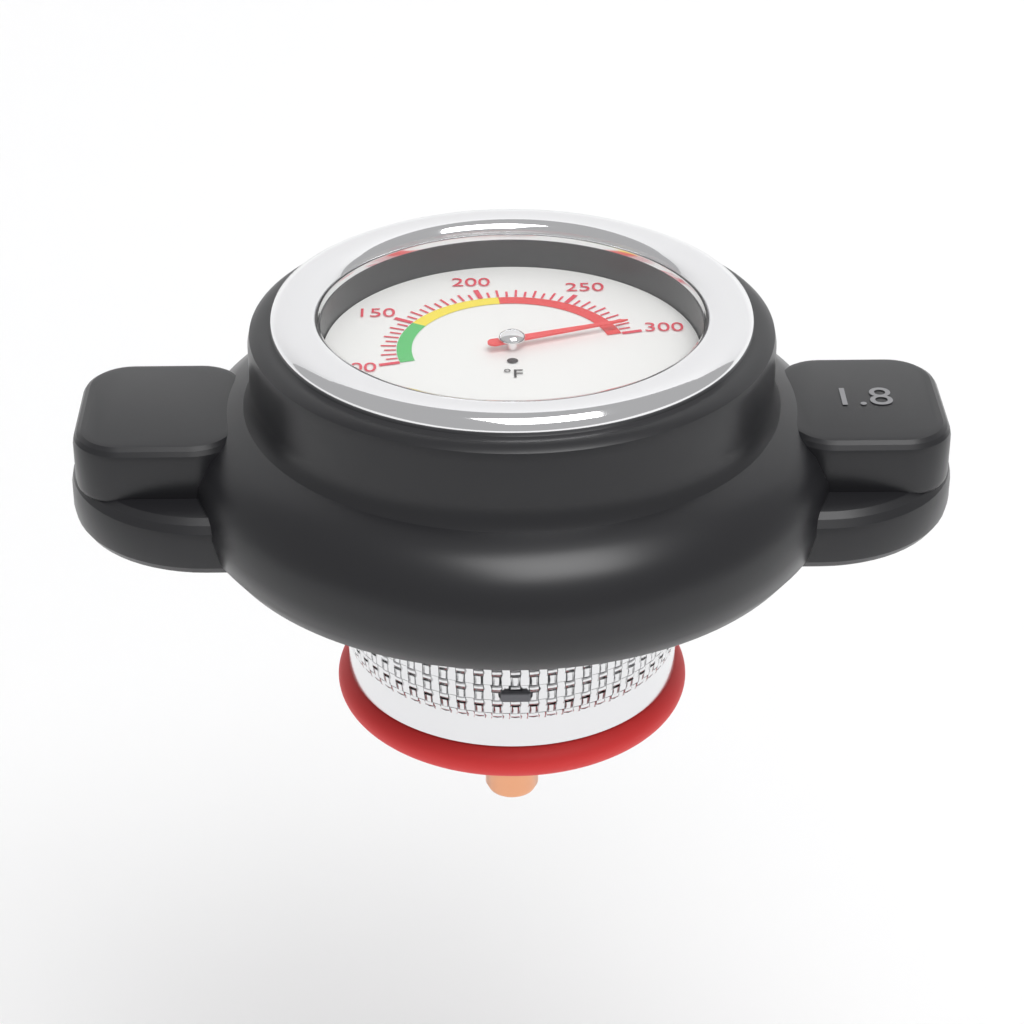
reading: 295 °F
